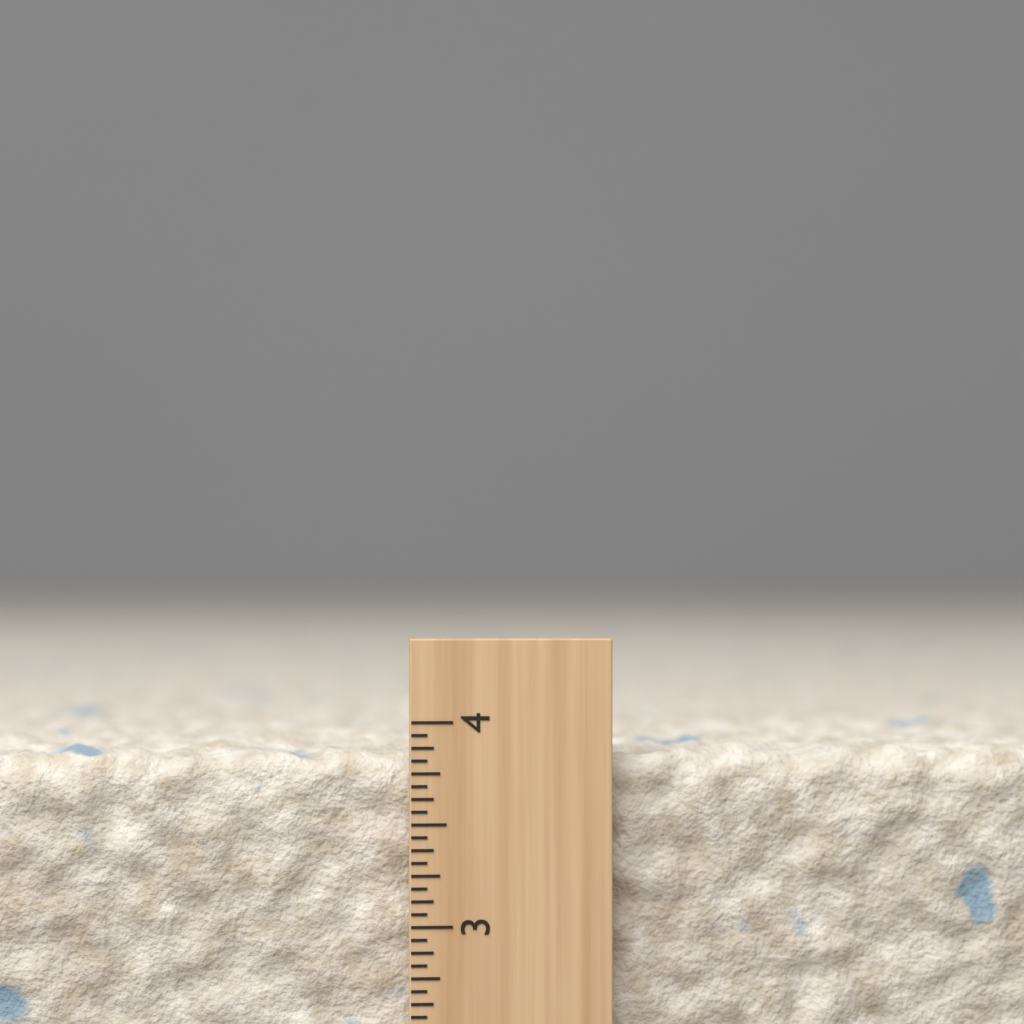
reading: 3.8750 inch
